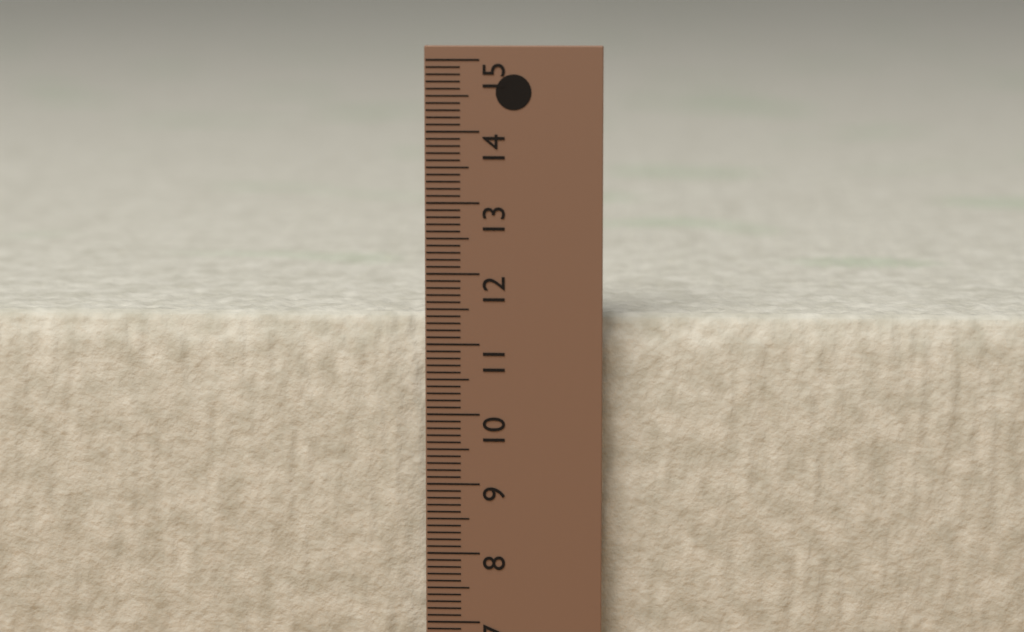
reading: 11.4 cm
